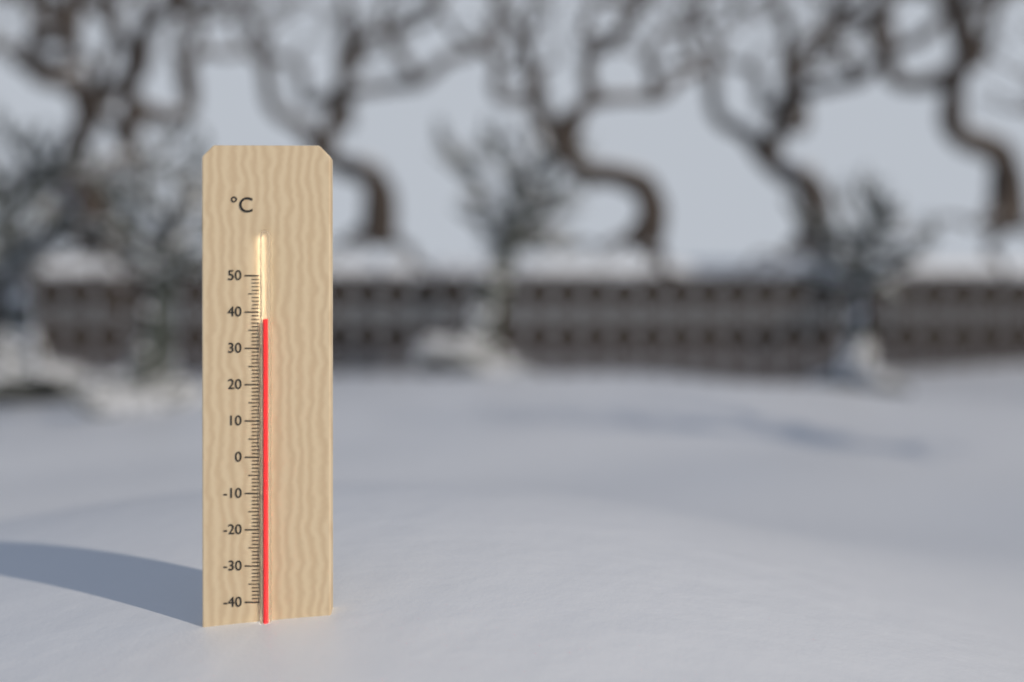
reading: 38 °C
